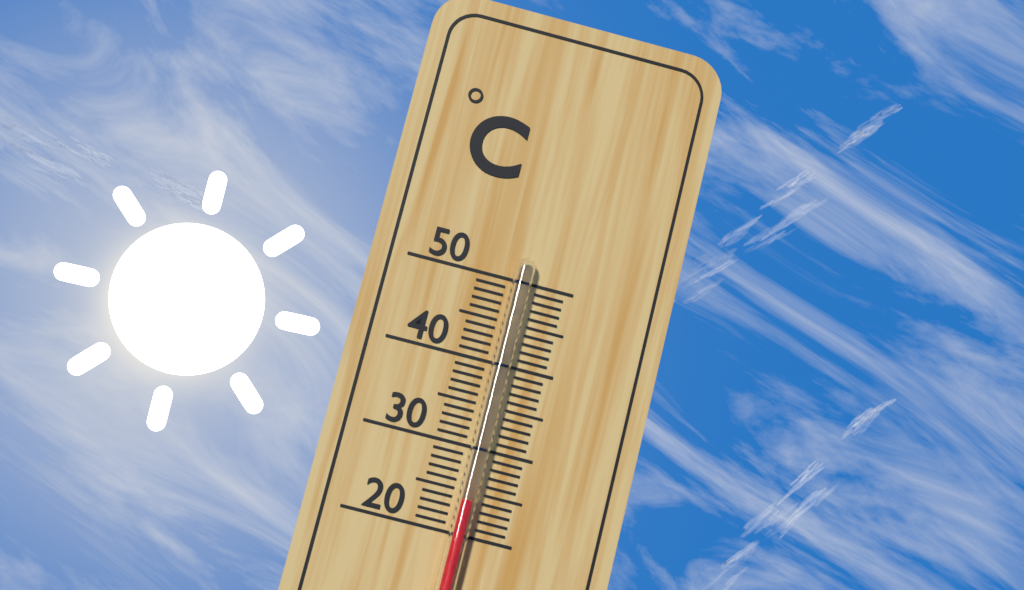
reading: 24 °C
